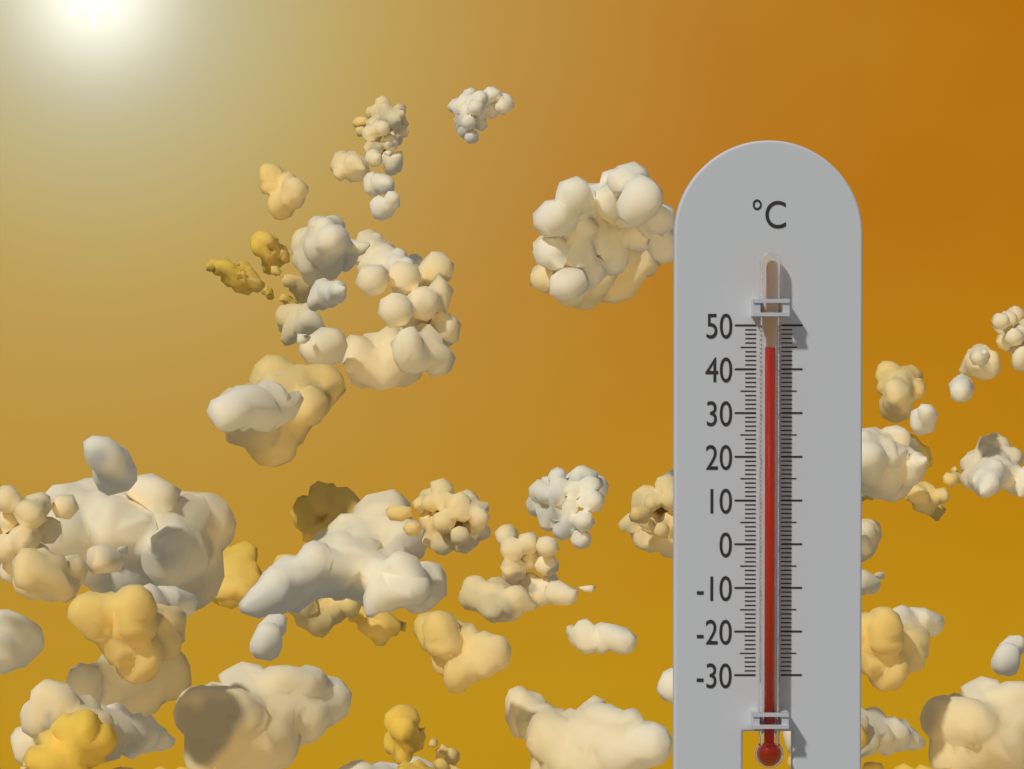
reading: 45 °C
